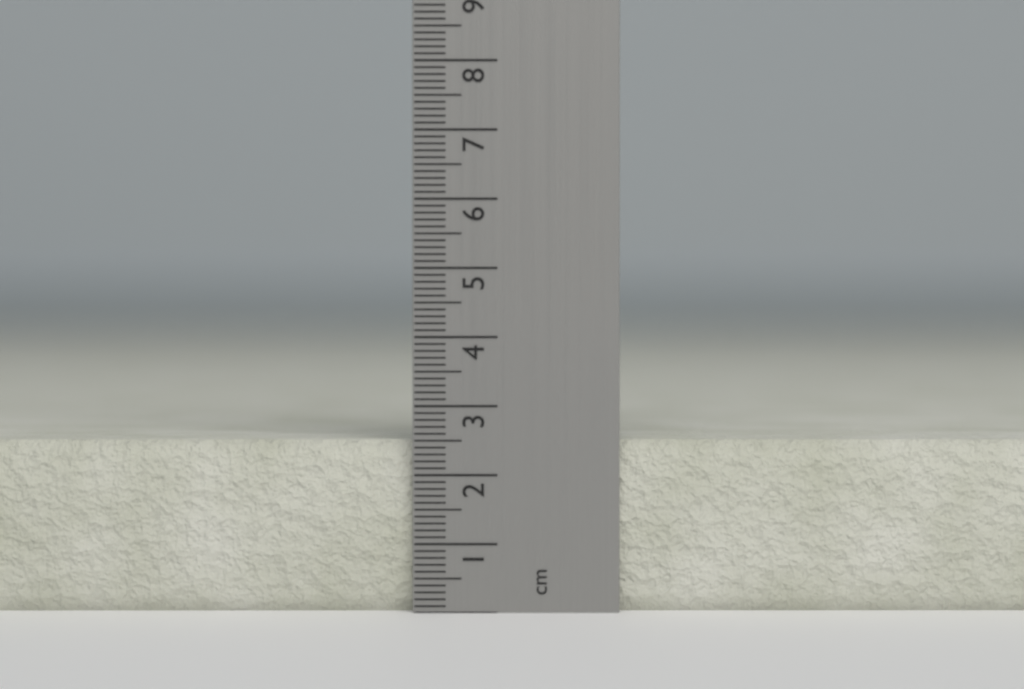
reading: 2.5 cm
